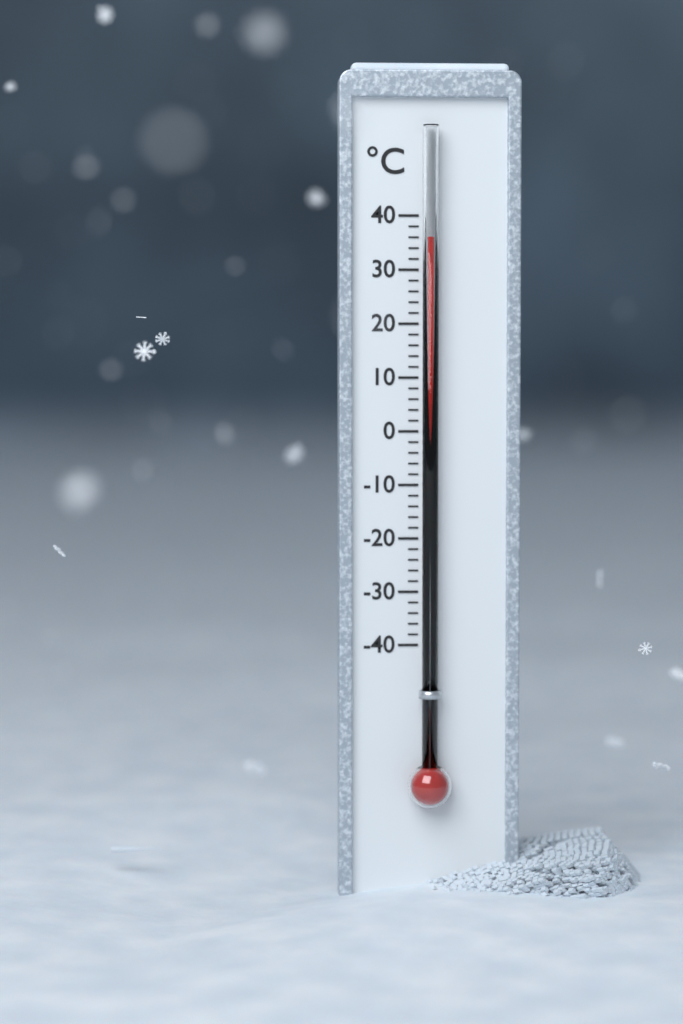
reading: 36 °C
